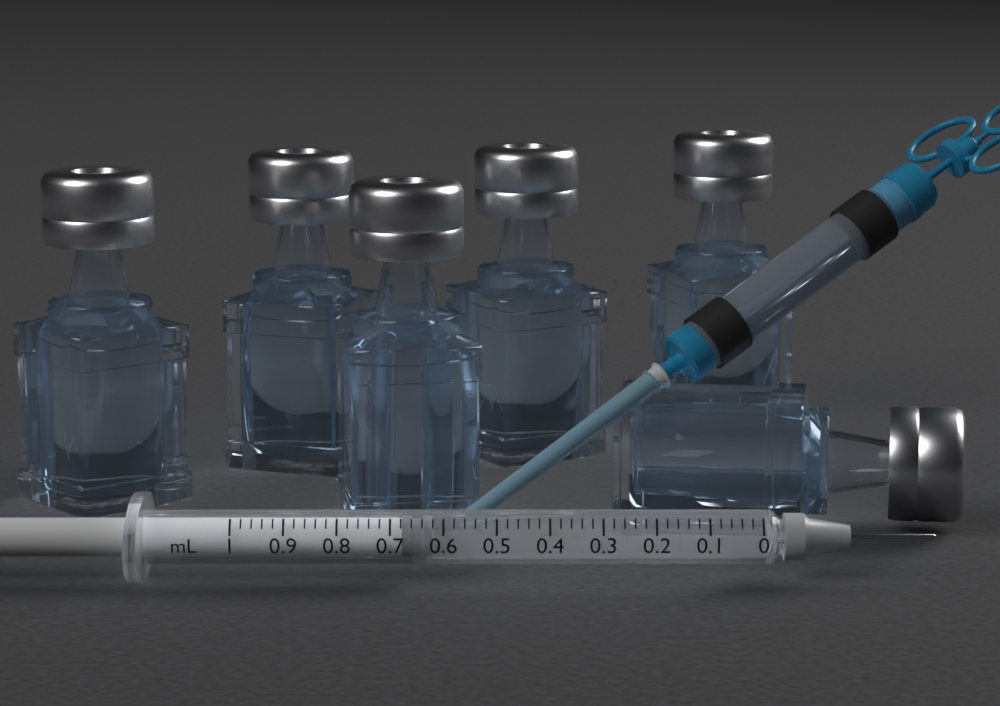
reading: 0.62 mL
